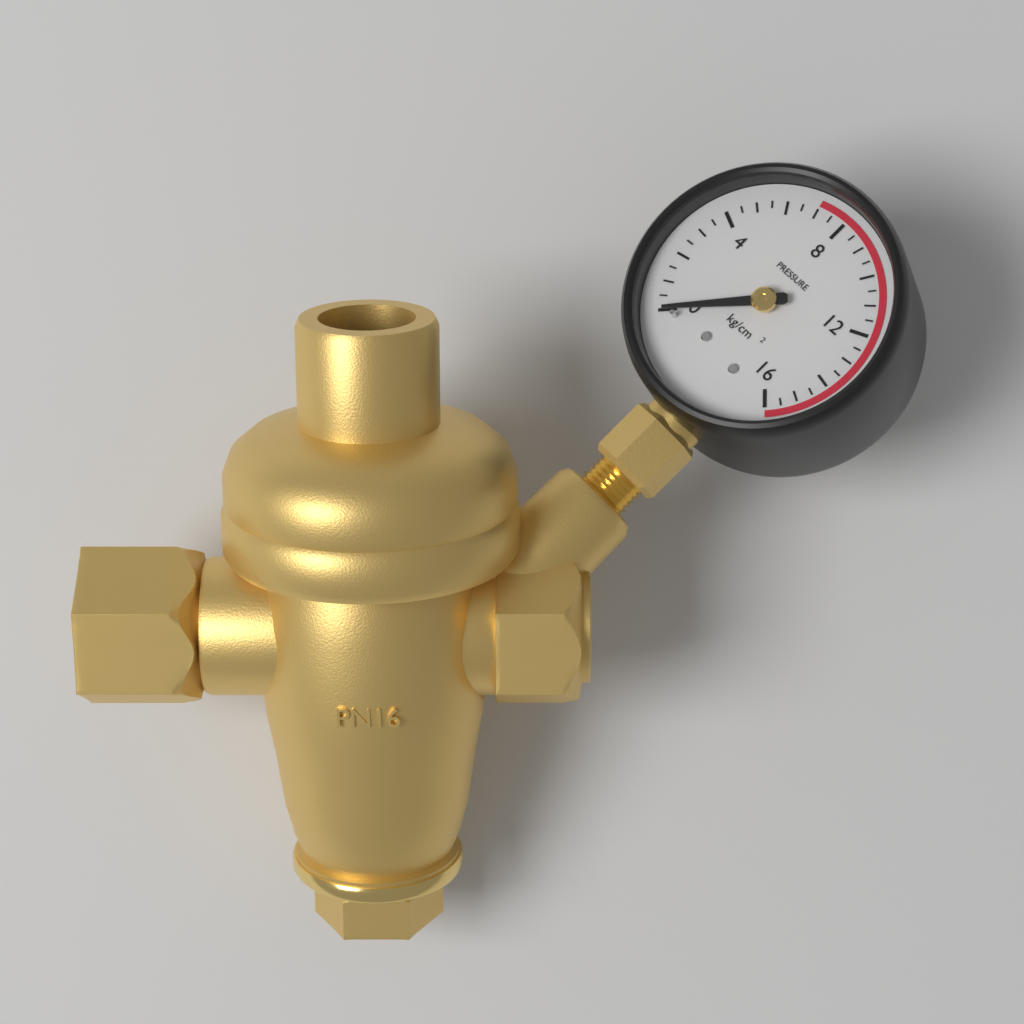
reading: 0.0 kg/cm²
